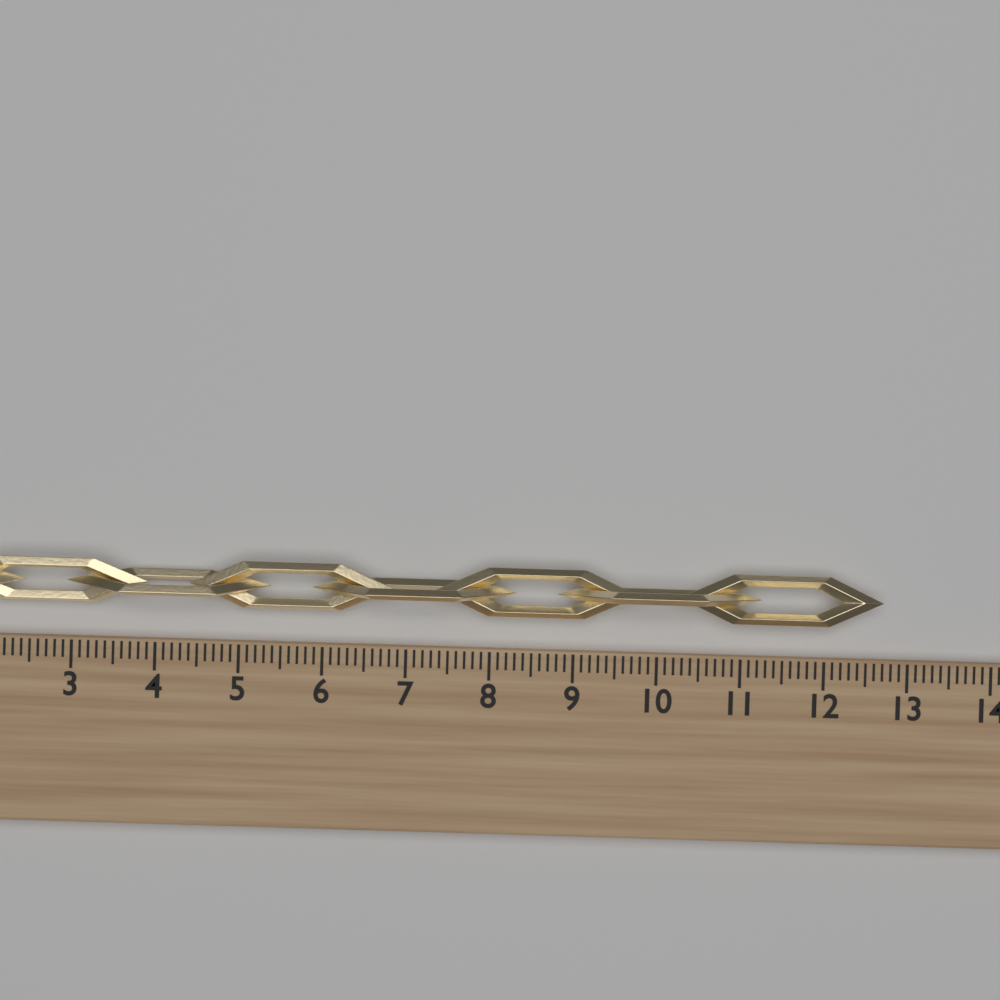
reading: 12.7 (no unit)
